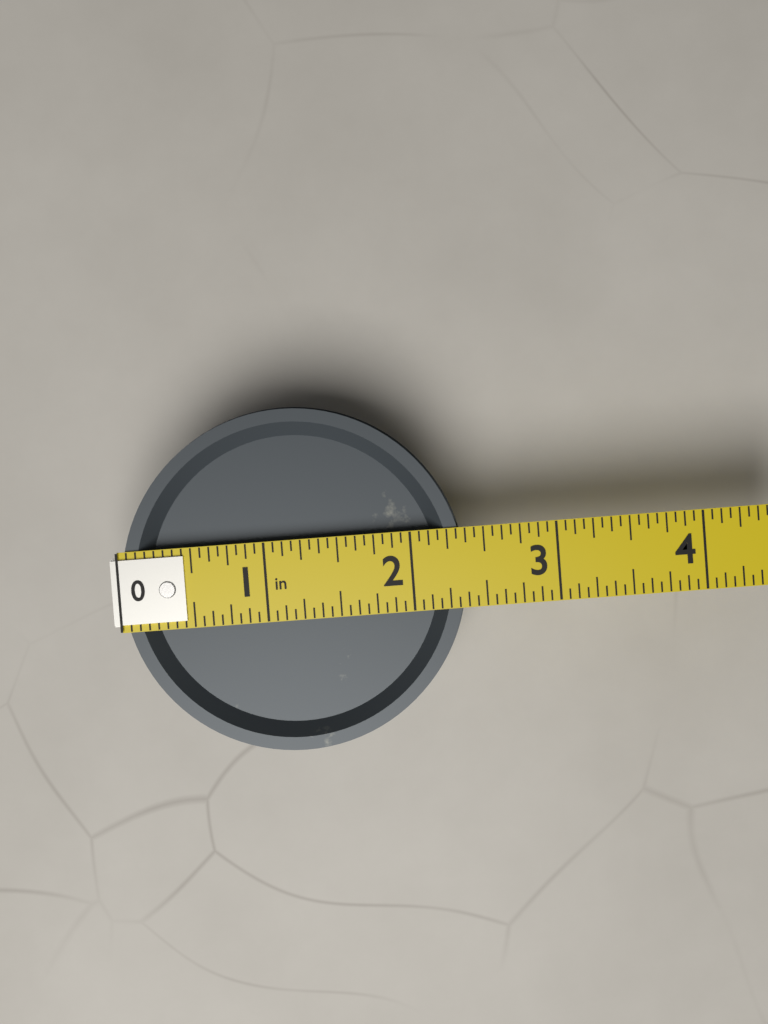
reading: 2.3750 in
